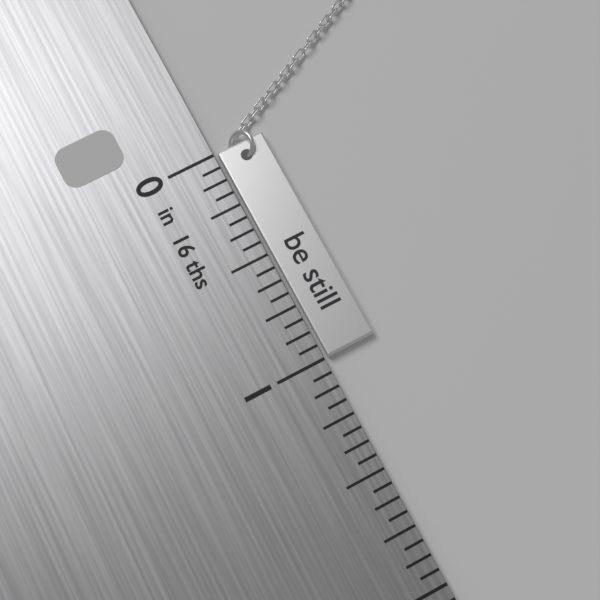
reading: 1.0000 in
